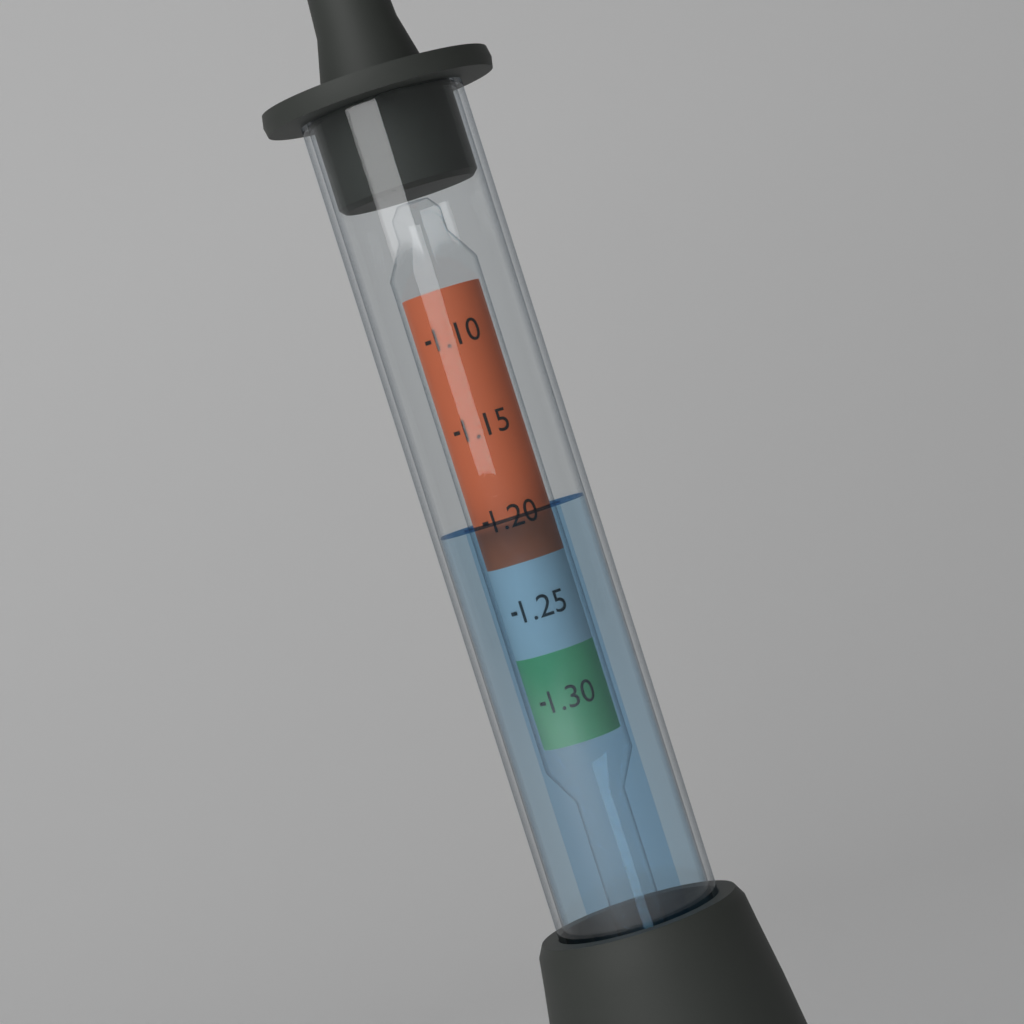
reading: 1.20 (no unit)
